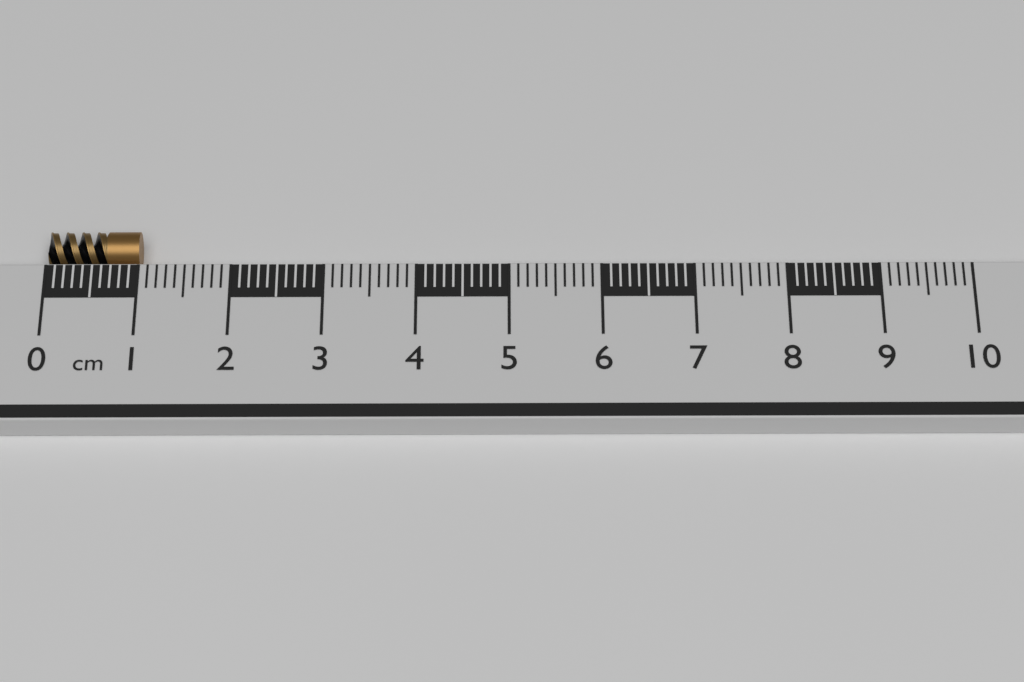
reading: 1.0 cm
